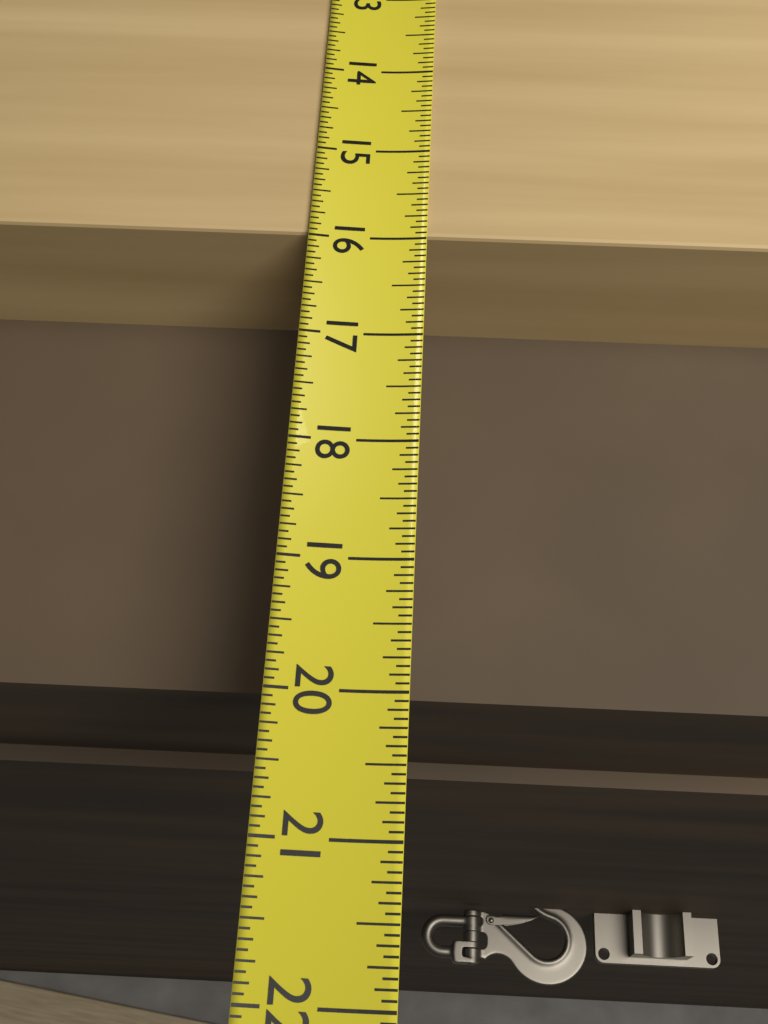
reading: 15.9375 (no unit)
